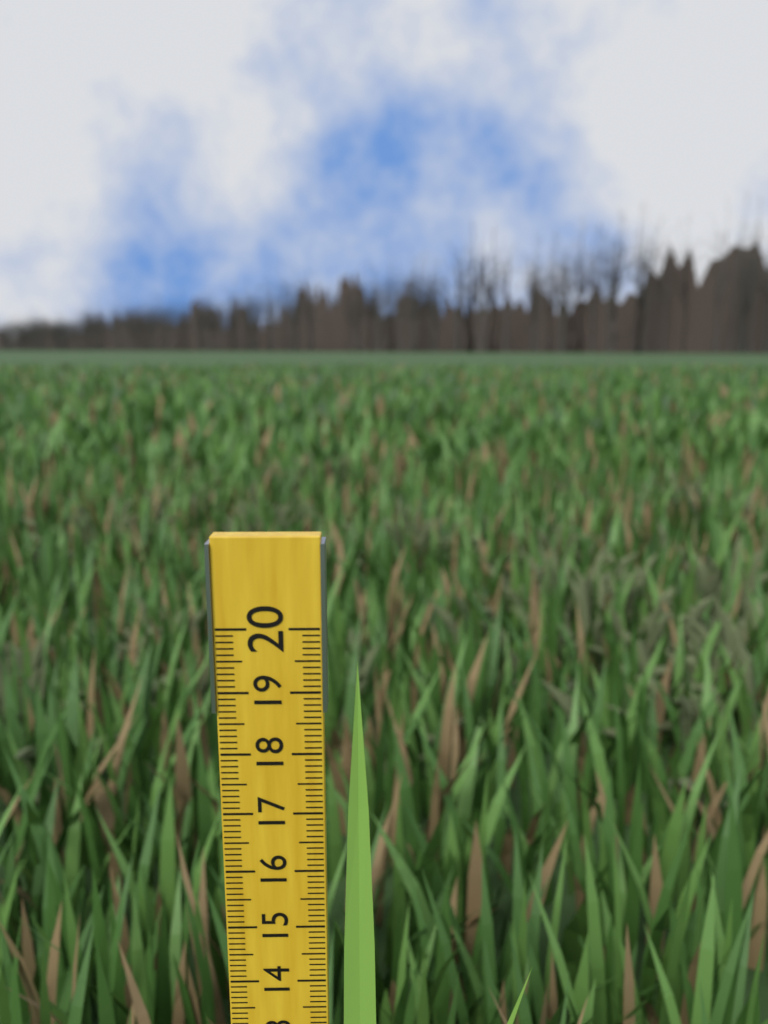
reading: 19.5 (no unit)
